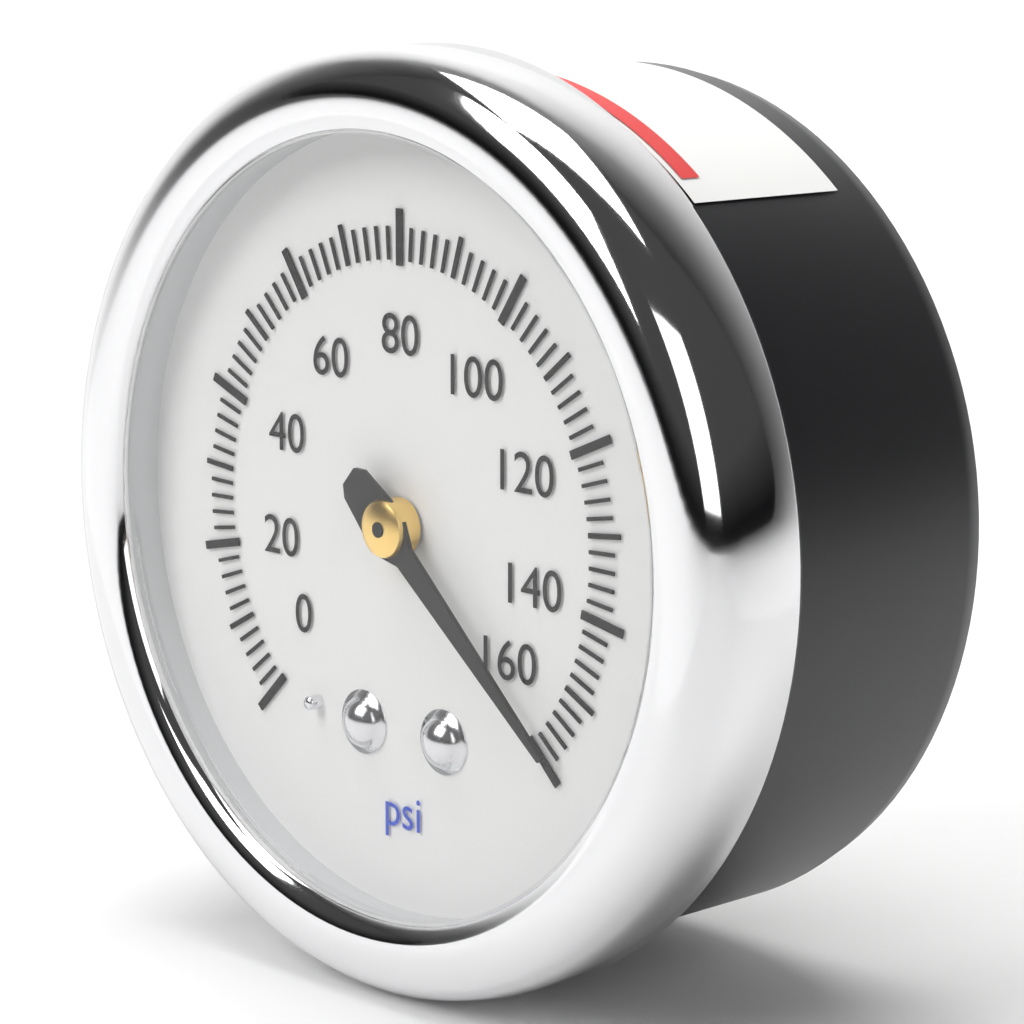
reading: 158 psi
